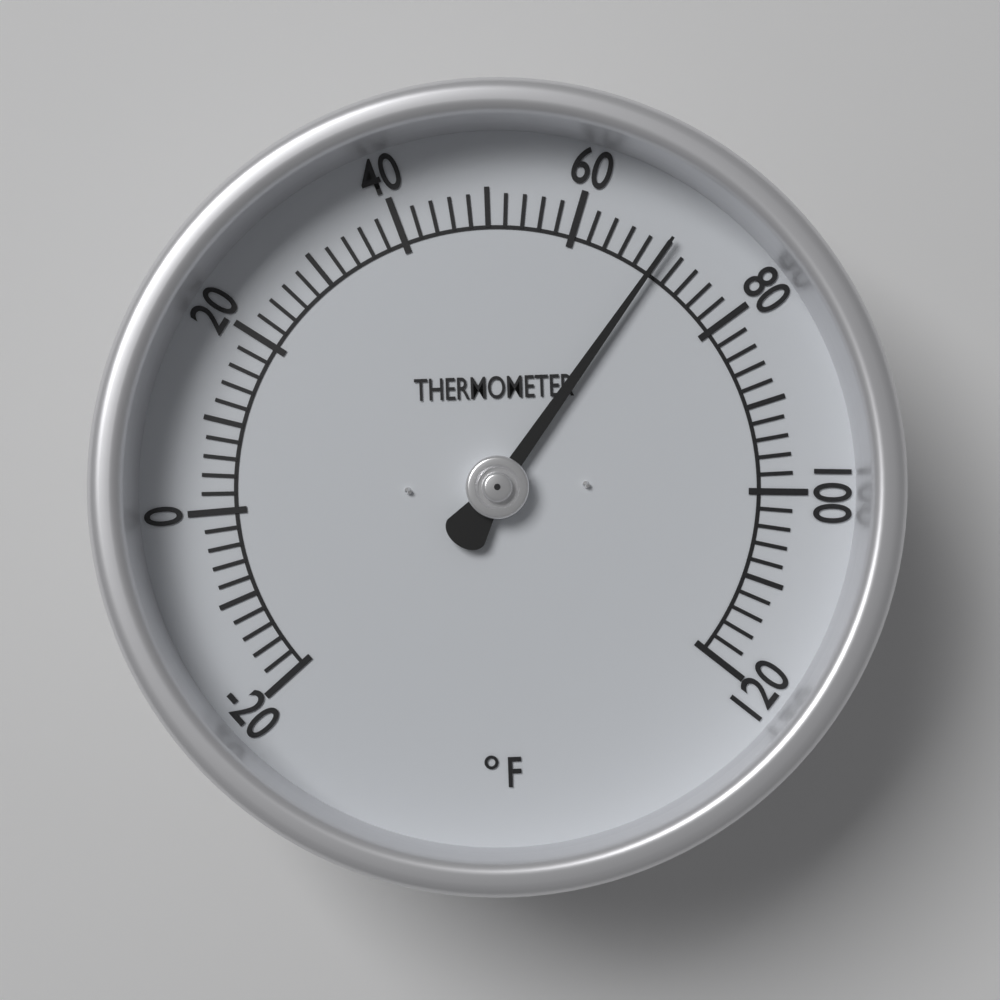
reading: 70 °F
